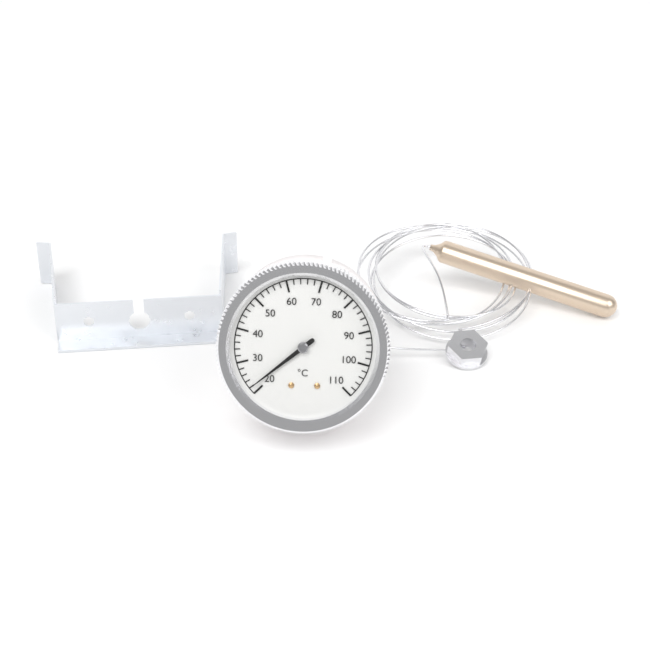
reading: 22 °C
